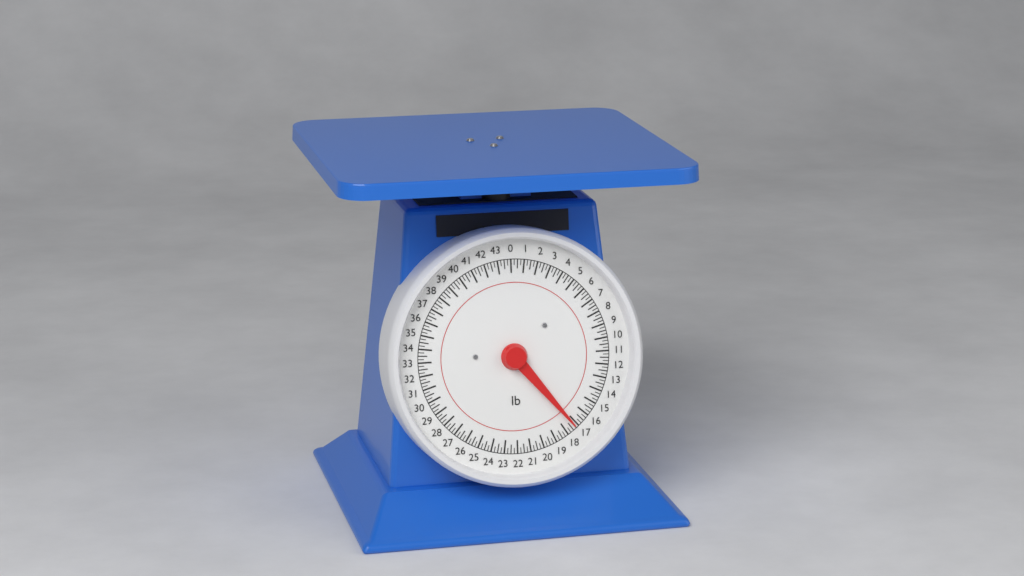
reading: 17.25 lb
